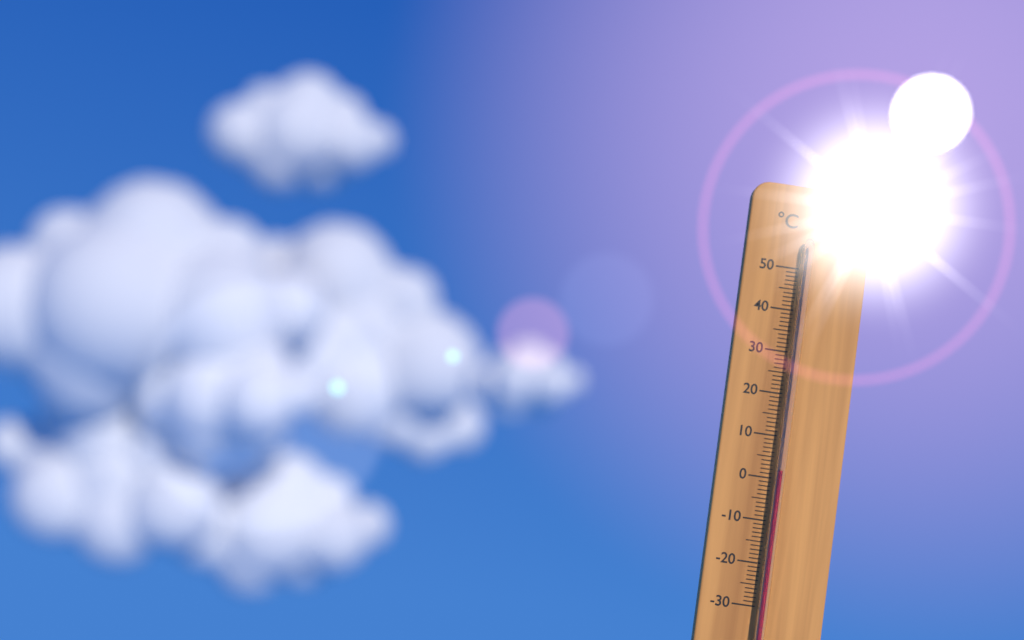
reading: 2 °C
